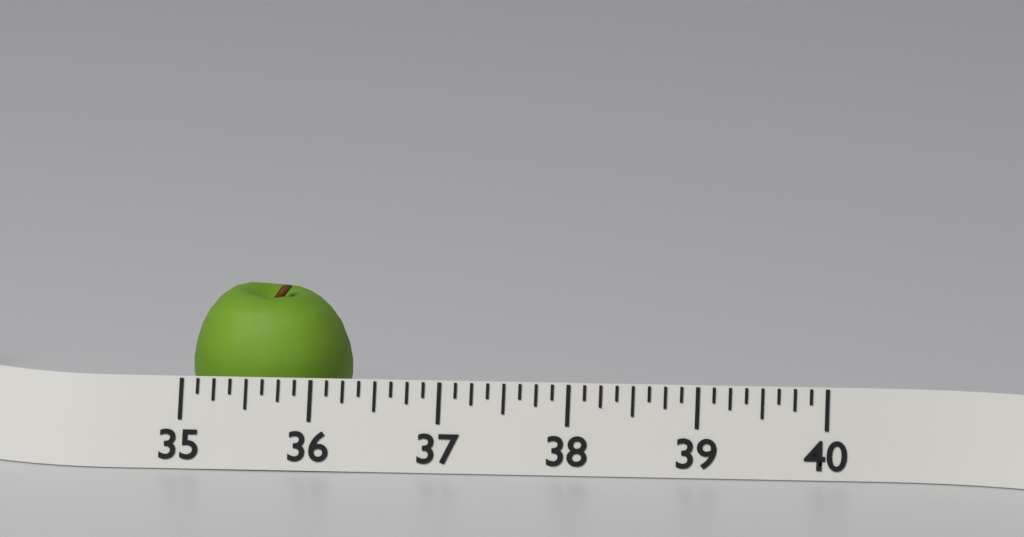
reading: 36.250 (no unit)
